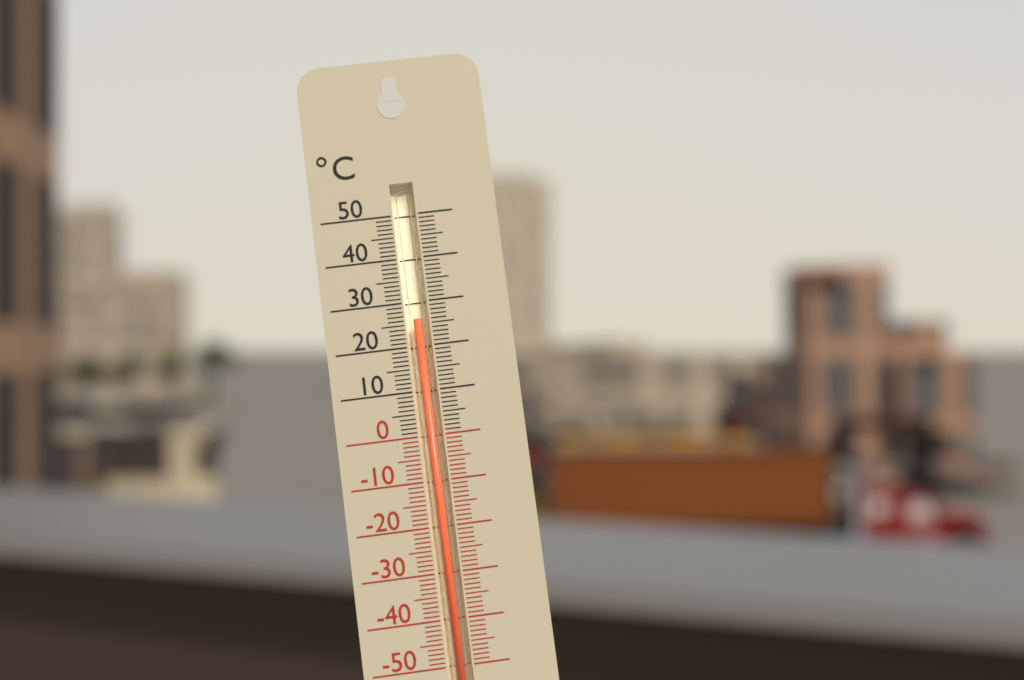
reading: 26 °C
